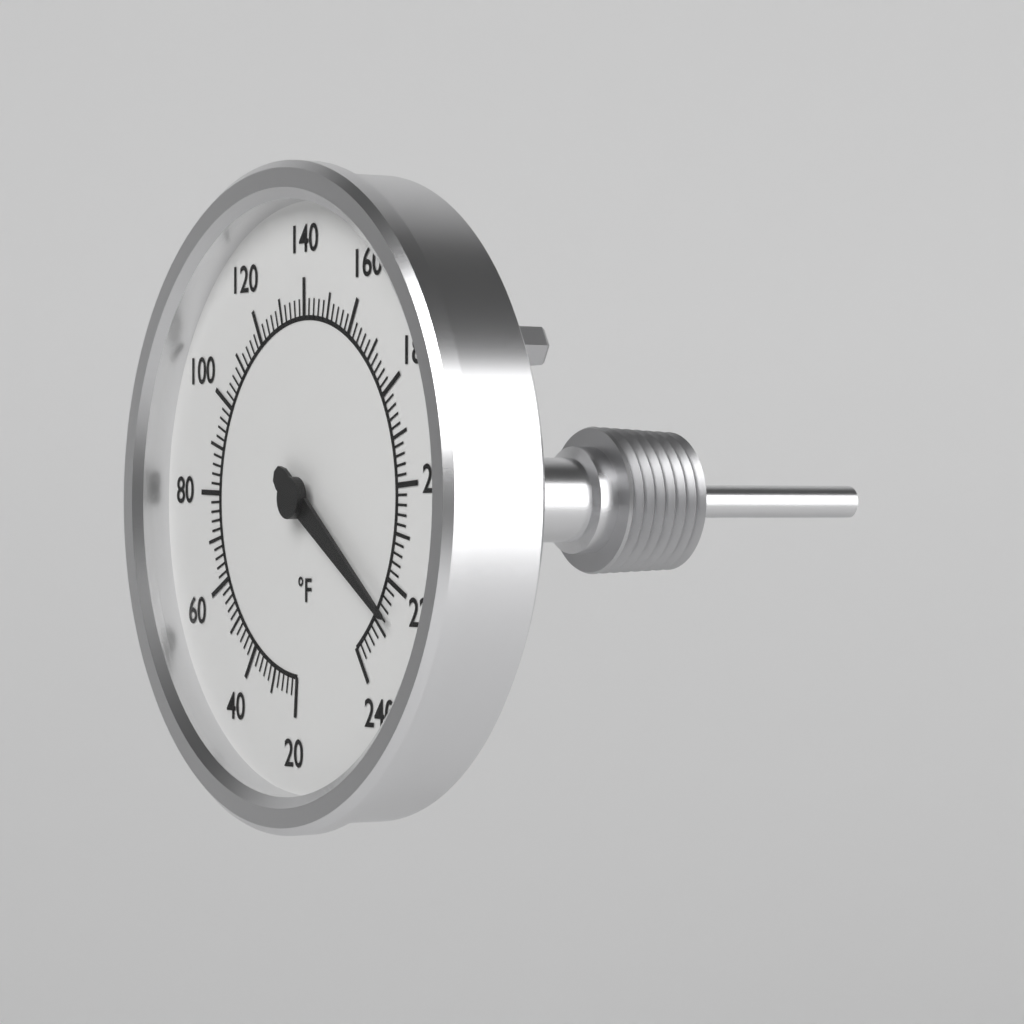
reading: 226 °F
